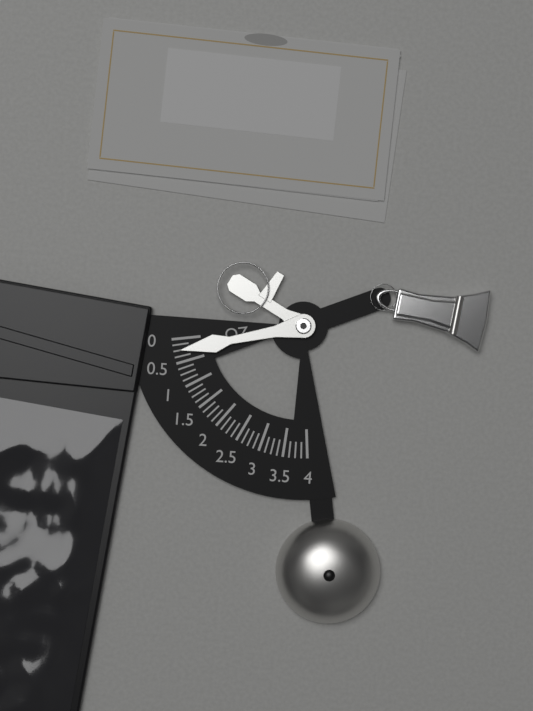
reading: 0.250 oz
